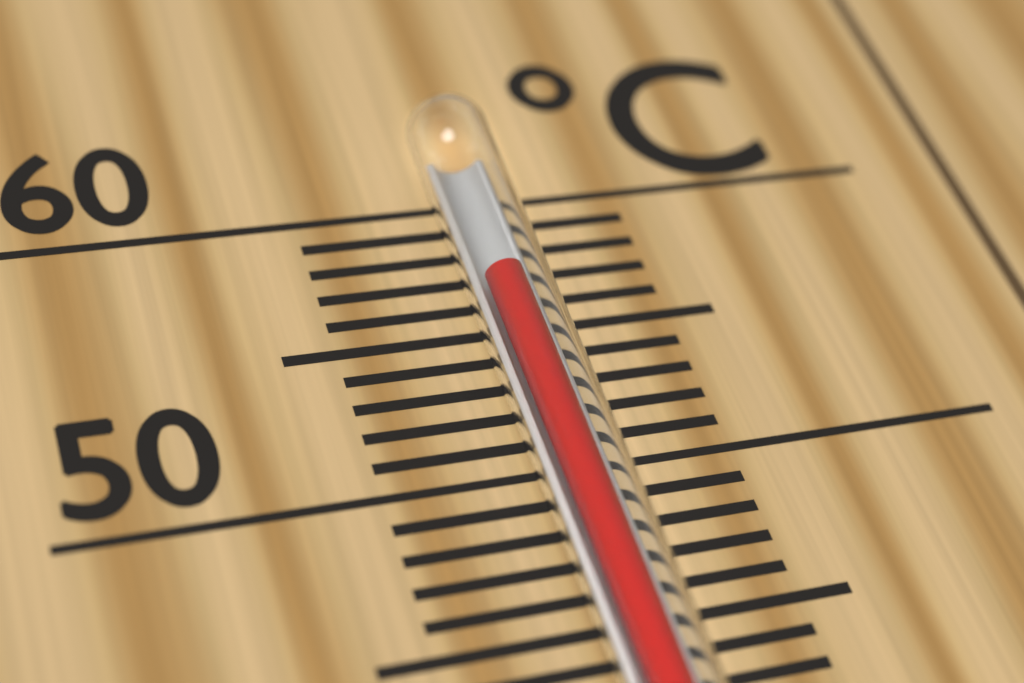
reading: 56 °C
